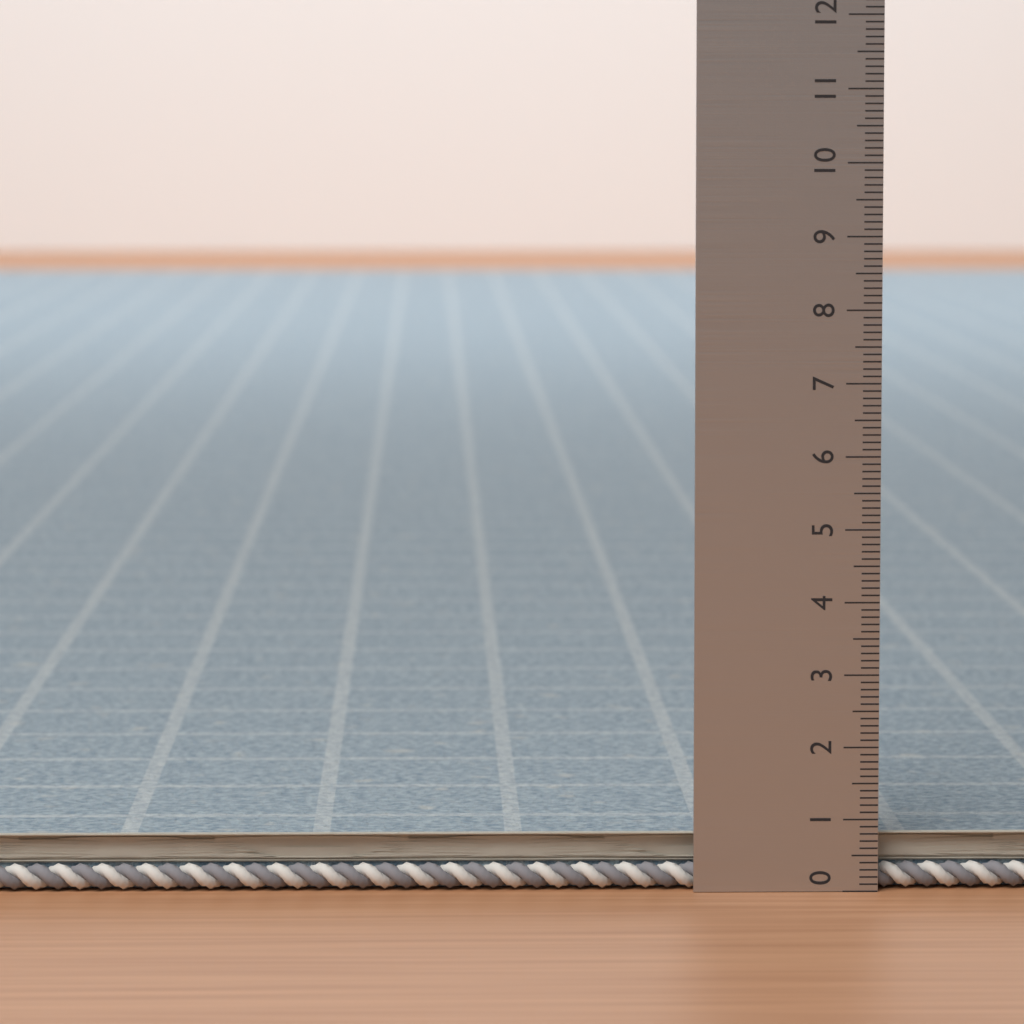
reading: 0.6 (no unit)
